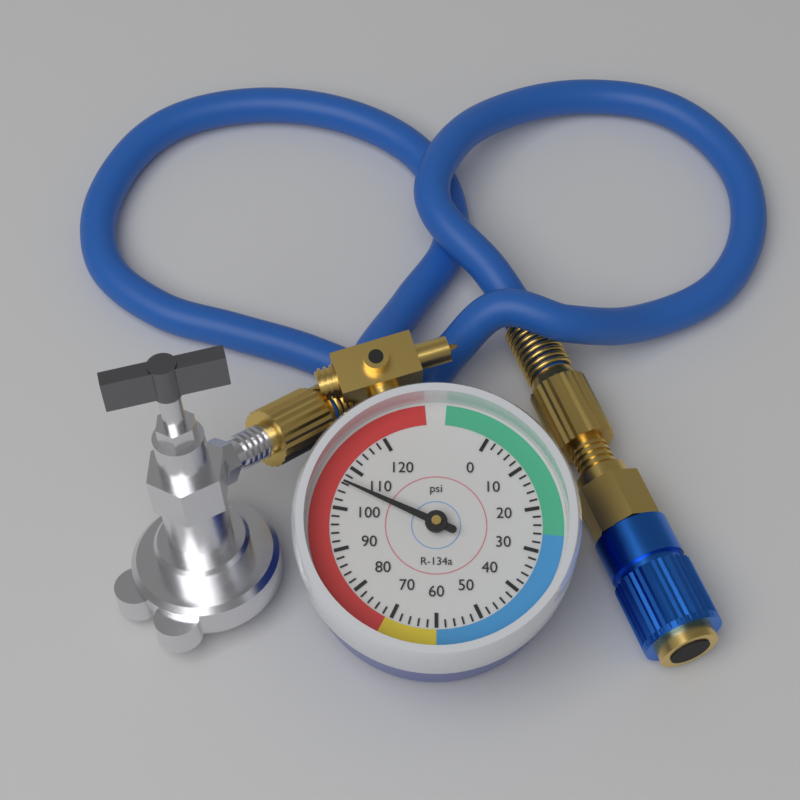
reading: 106 psi
